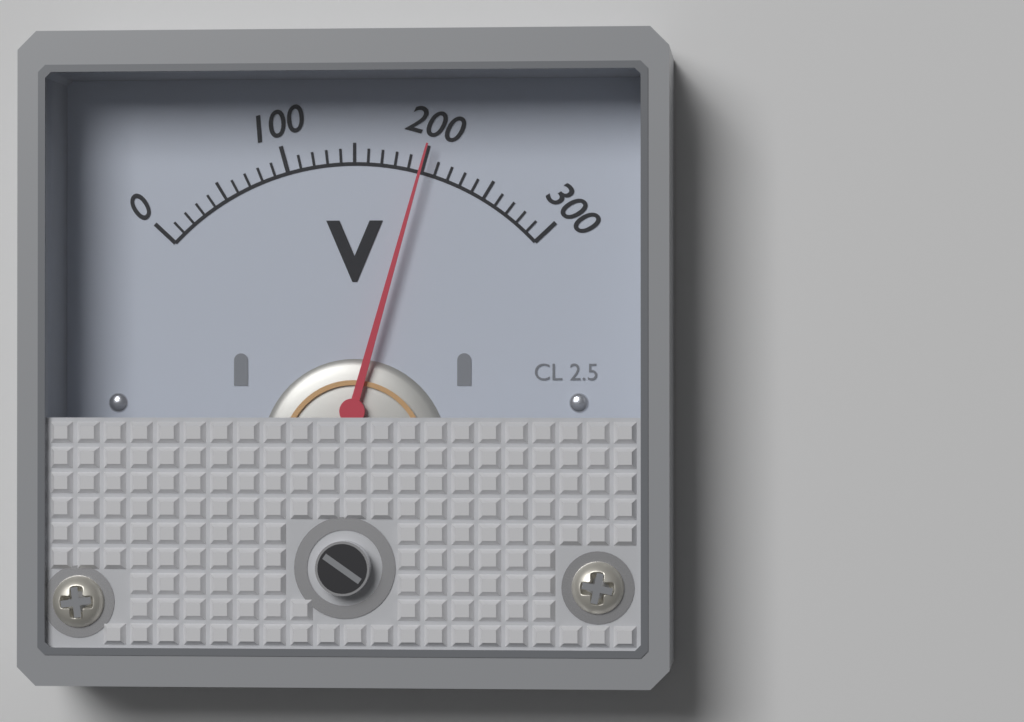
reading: 200 V
